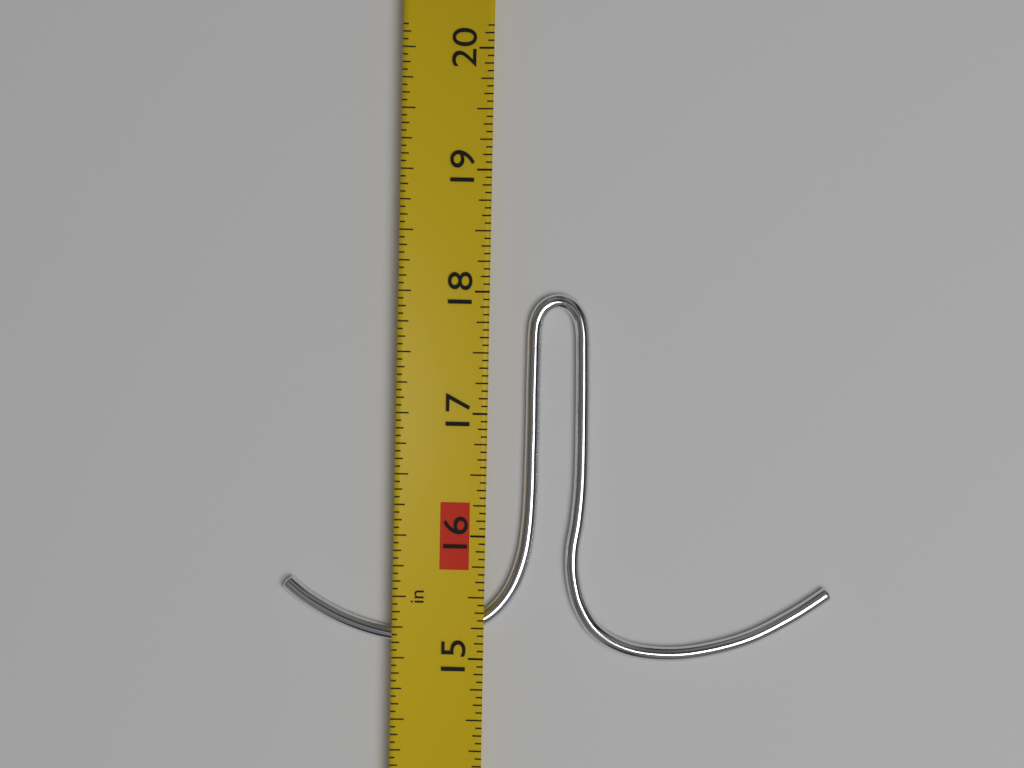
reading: 18.0000 in
